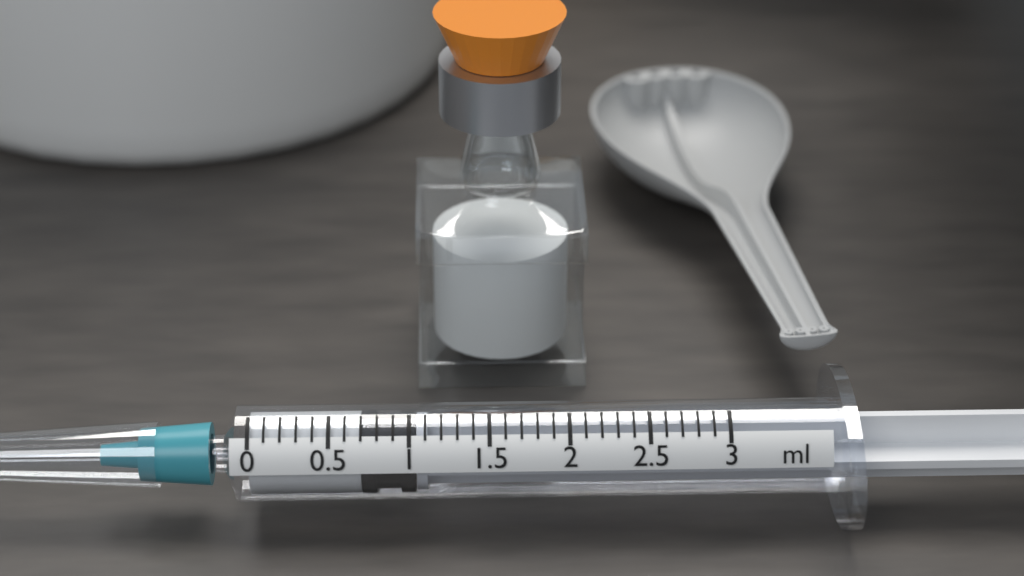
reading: 0.7 ml
